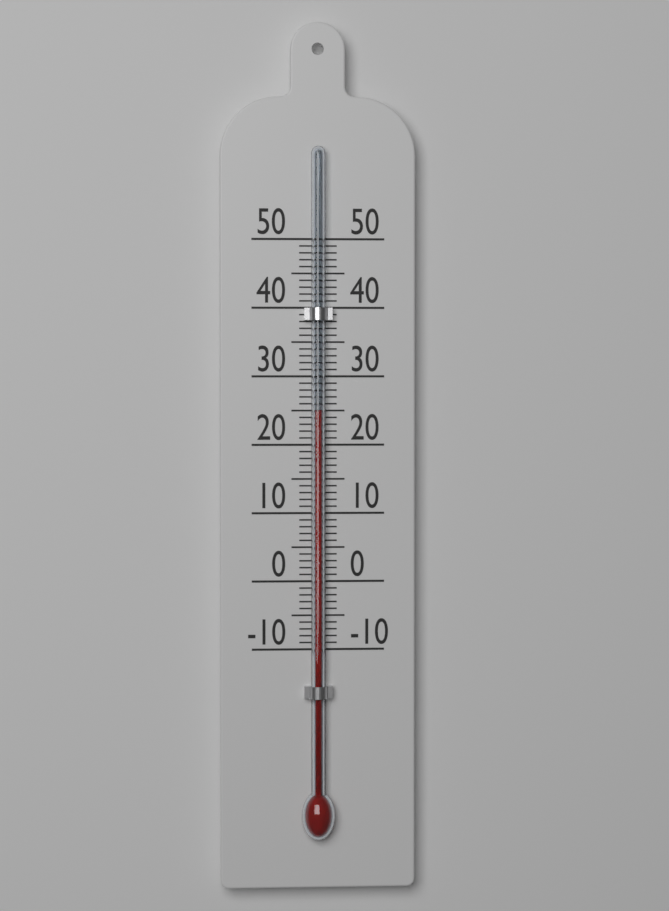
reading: 25 (no unit)
